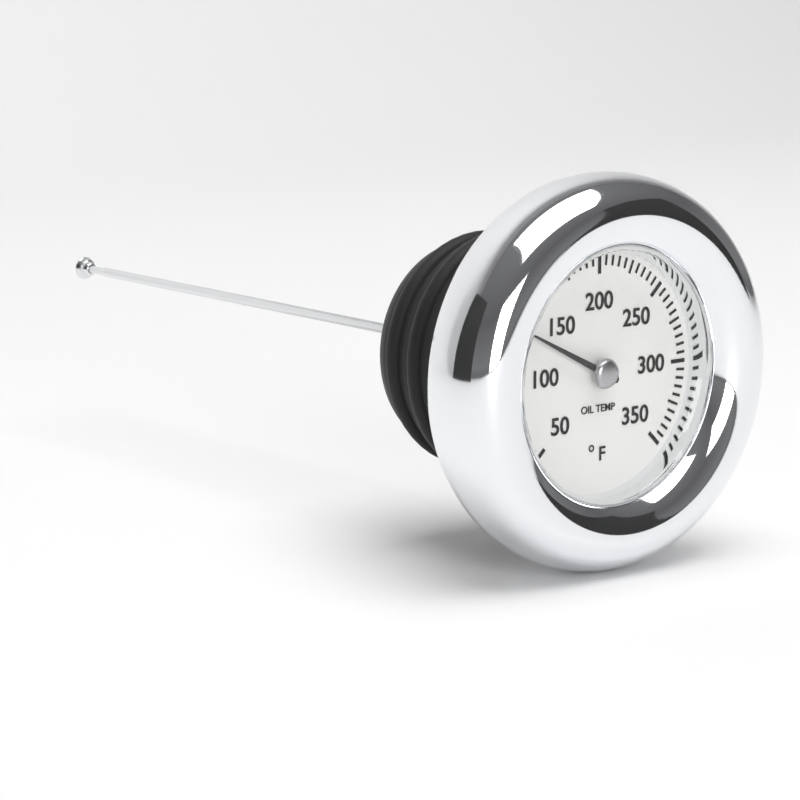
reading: 130 °F
